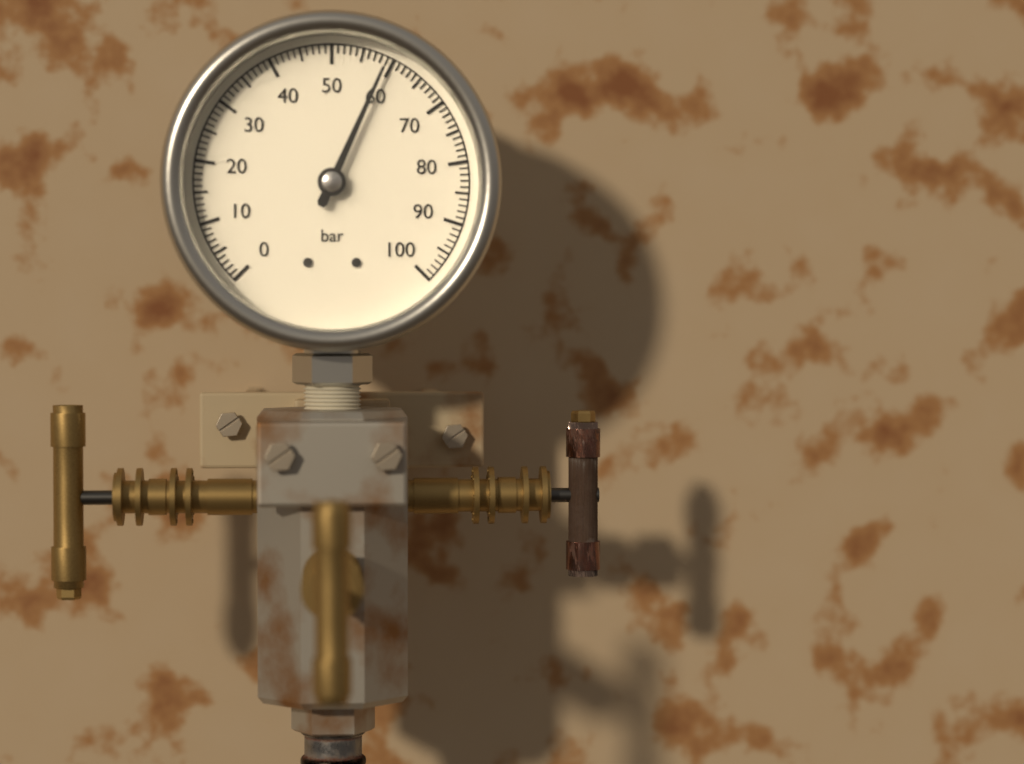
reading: 59 bar
